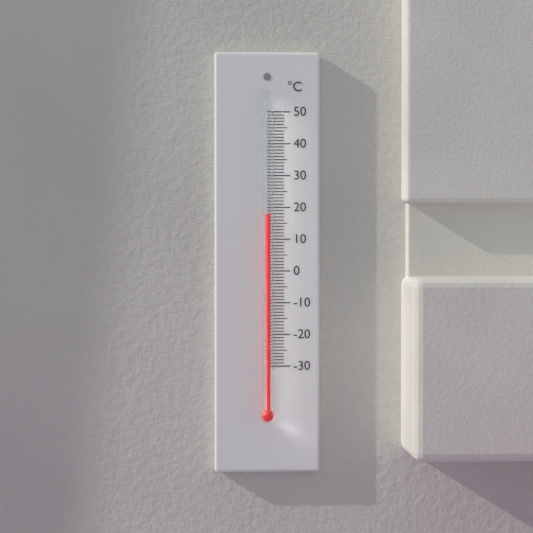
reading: 18 °C
